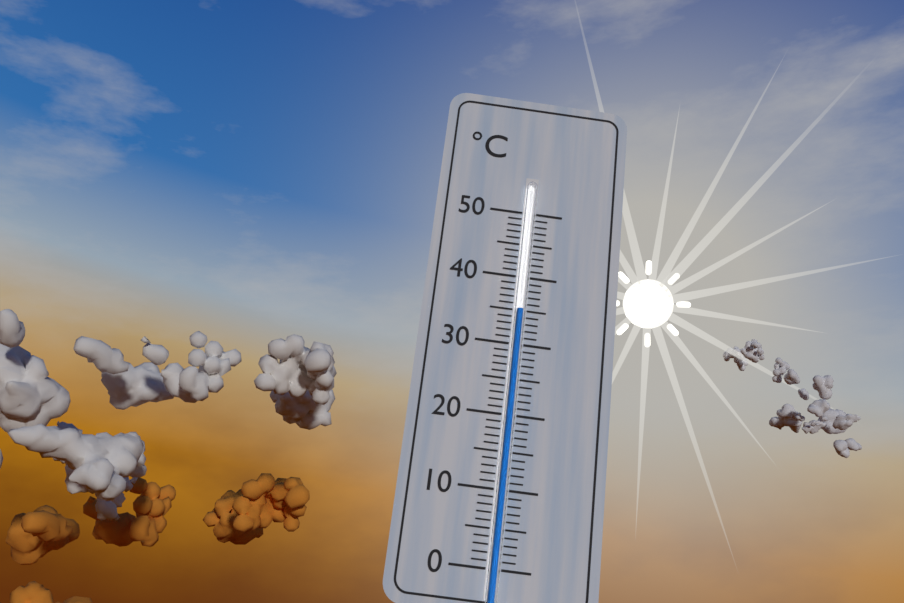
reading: 35 °C
